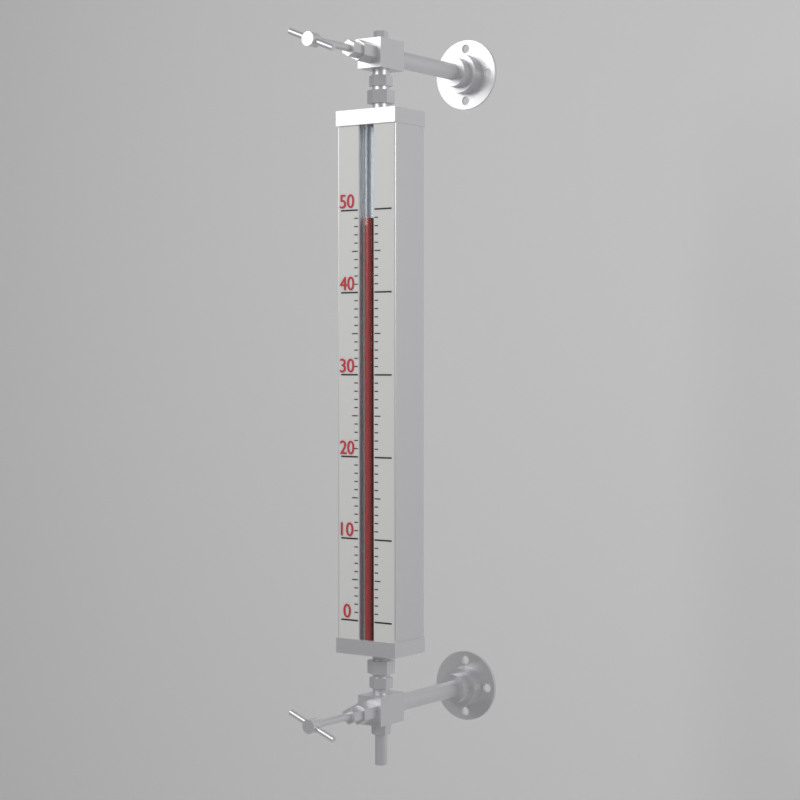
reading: 49 (no unit)
